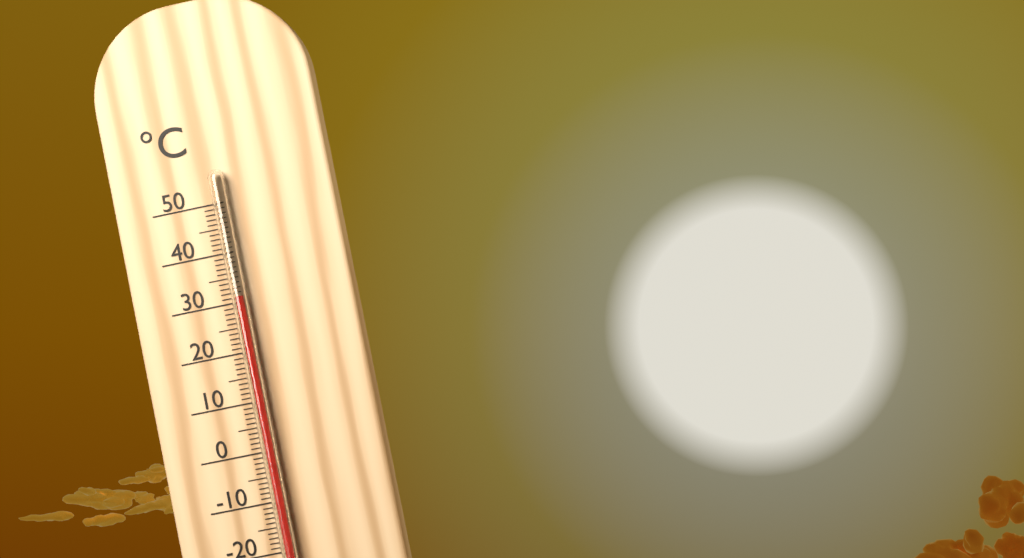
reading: 31 °C
